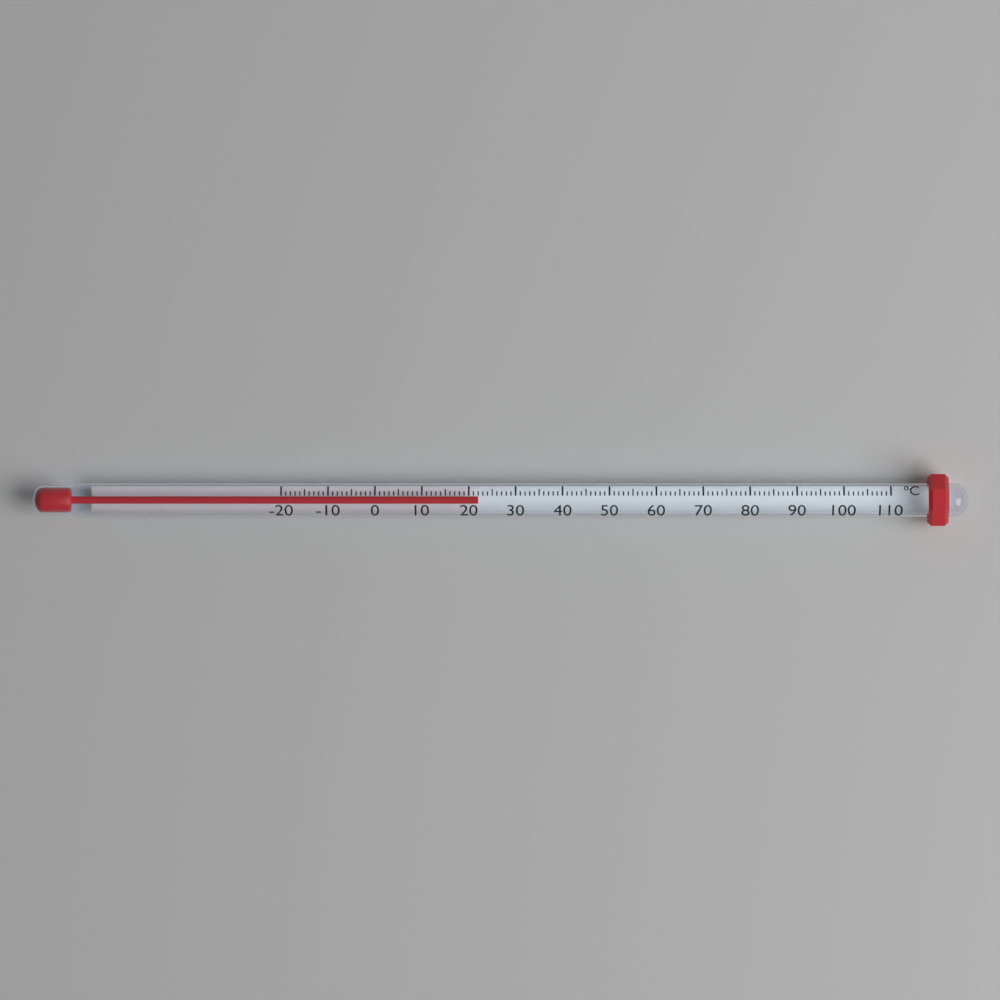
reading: 22 °C
